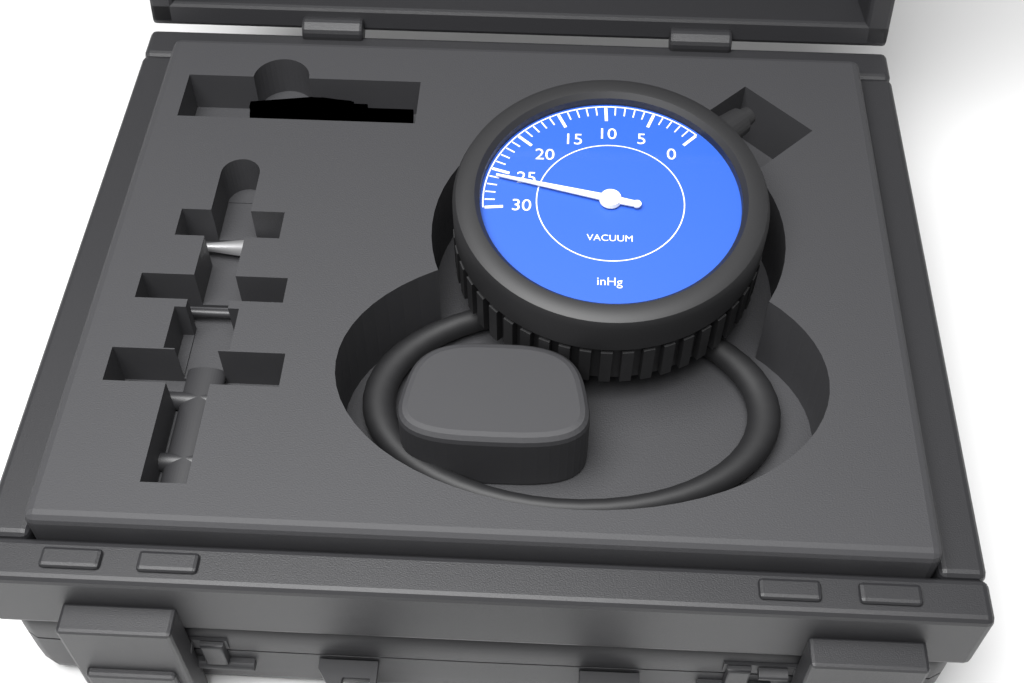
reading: 26 inHg
